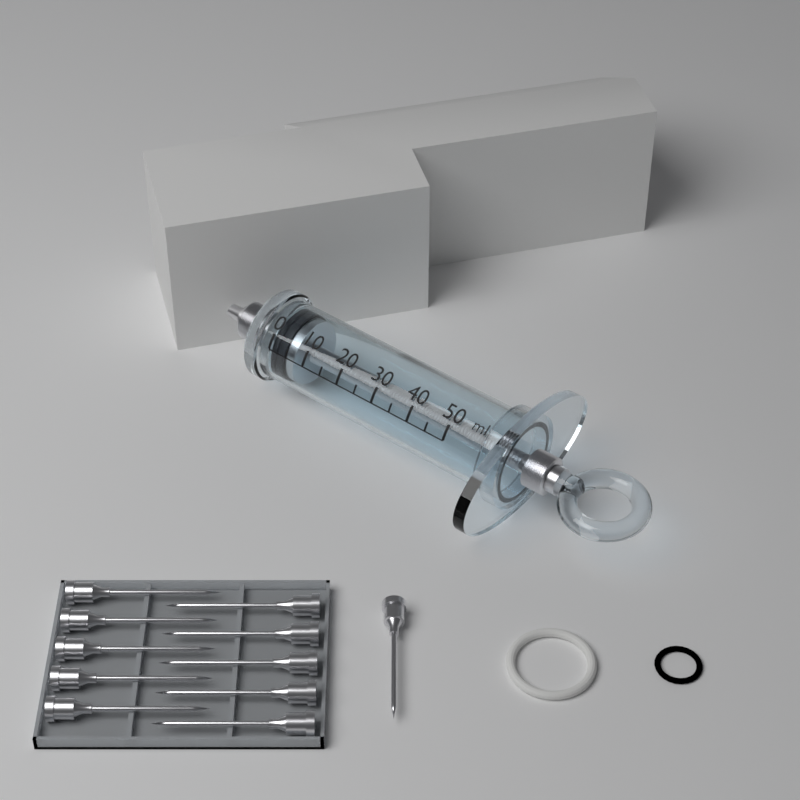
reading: 0 ml
